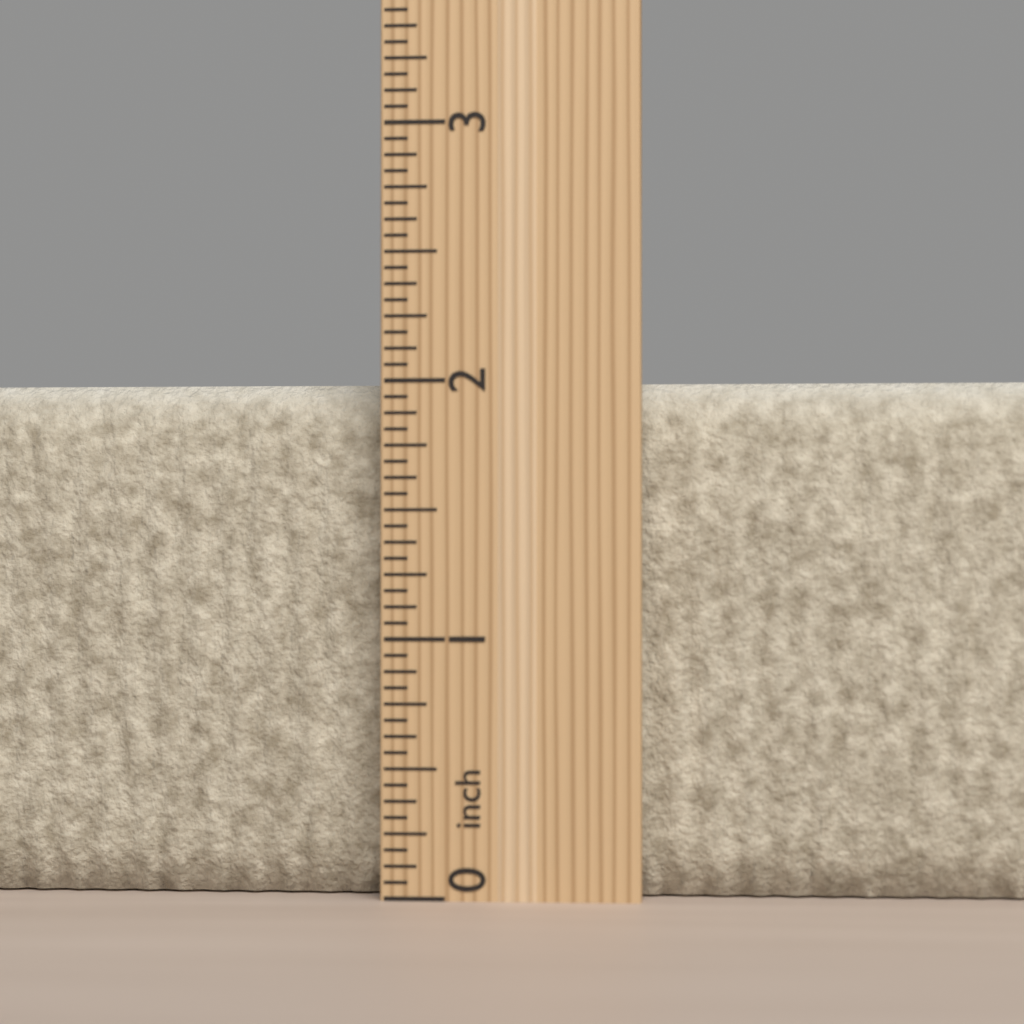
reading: 2.0000 inch
